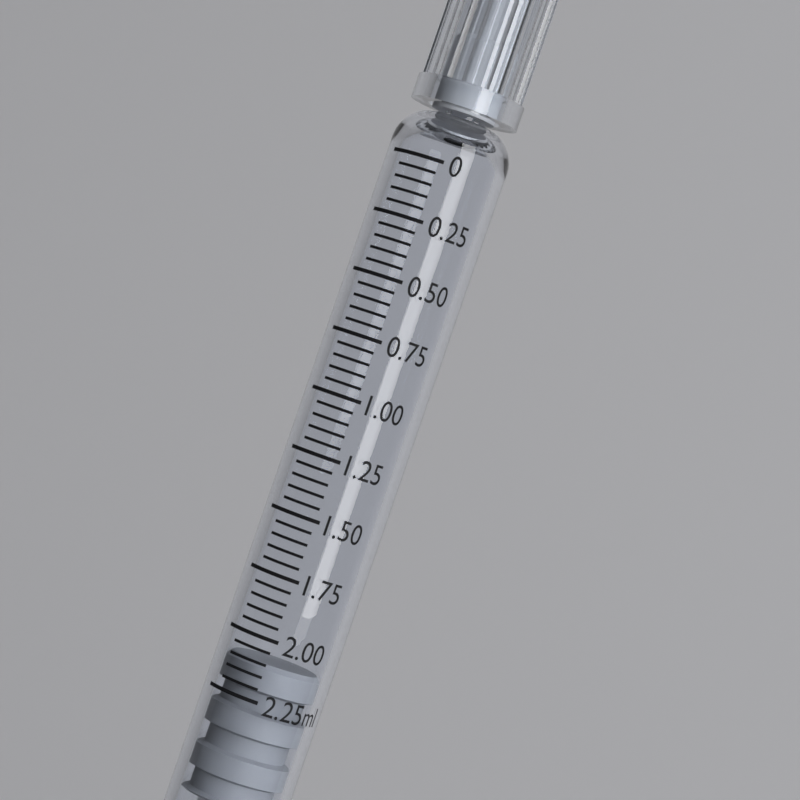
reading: 2.10 ml
